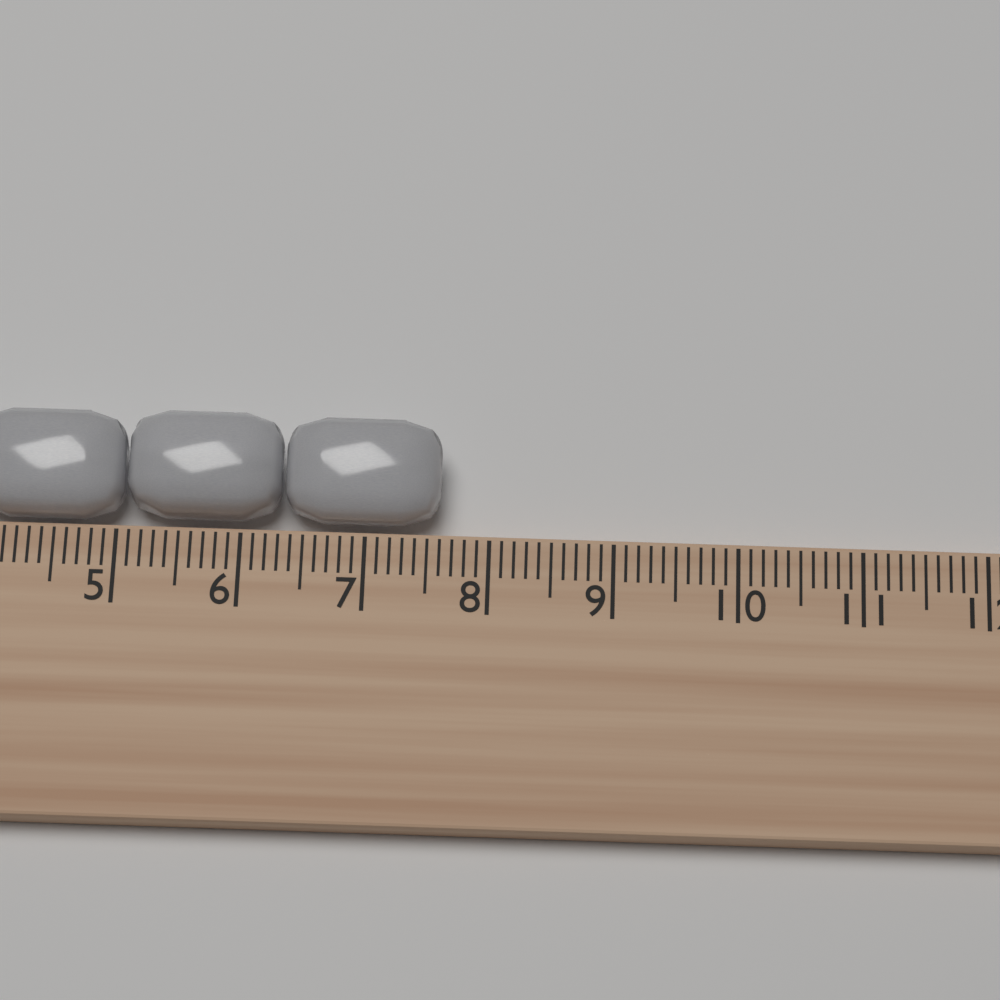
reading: 7.6 cm
